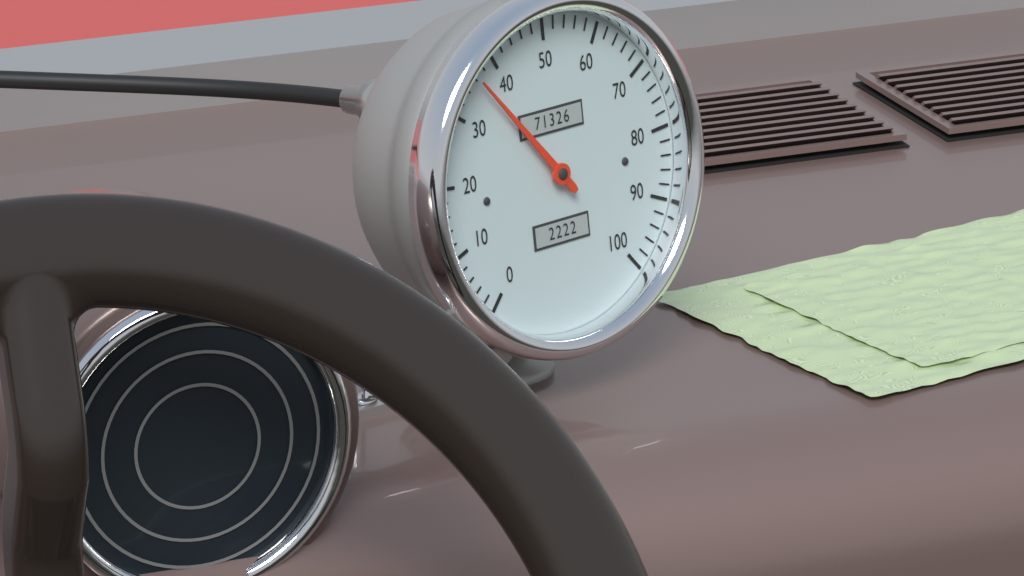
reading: 36 (no unit)
